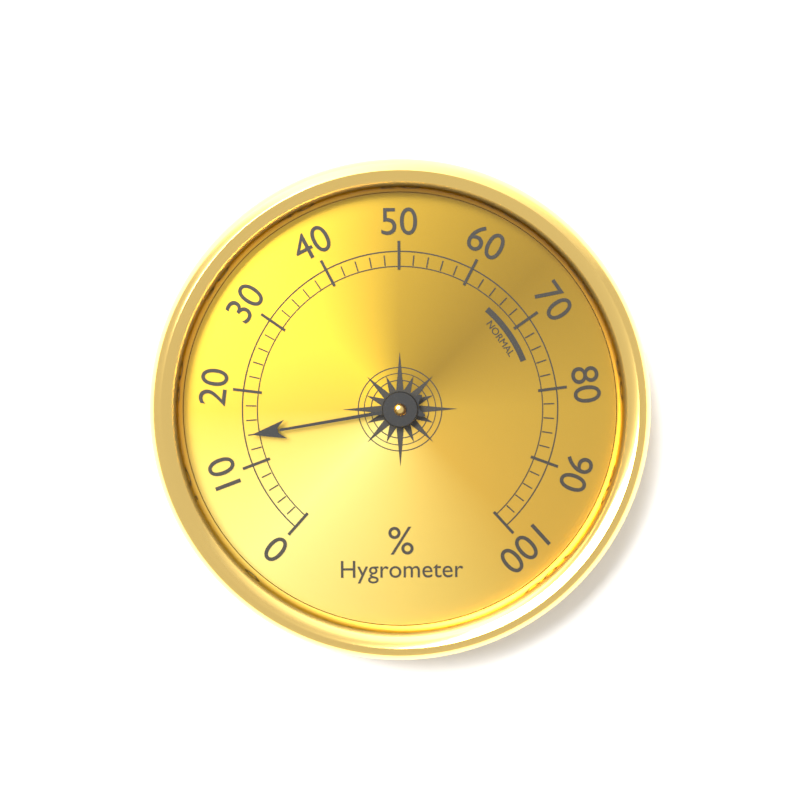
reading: 14 %
